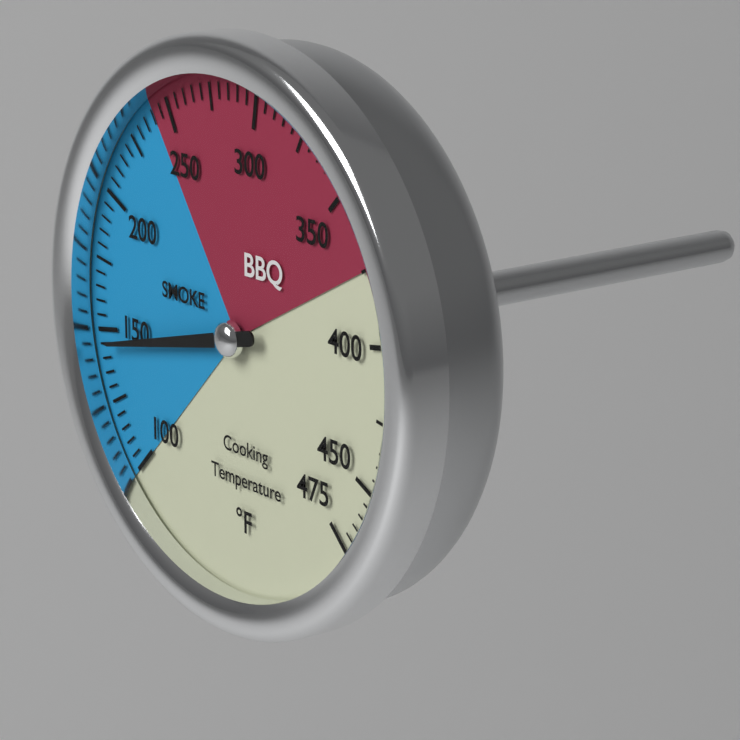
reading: 145 °F
